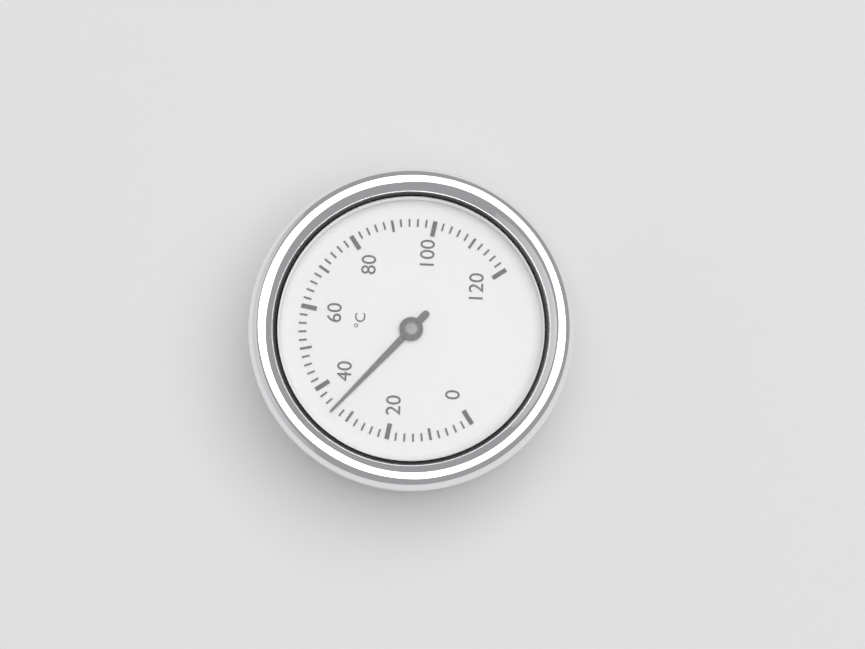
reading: 34 °C
